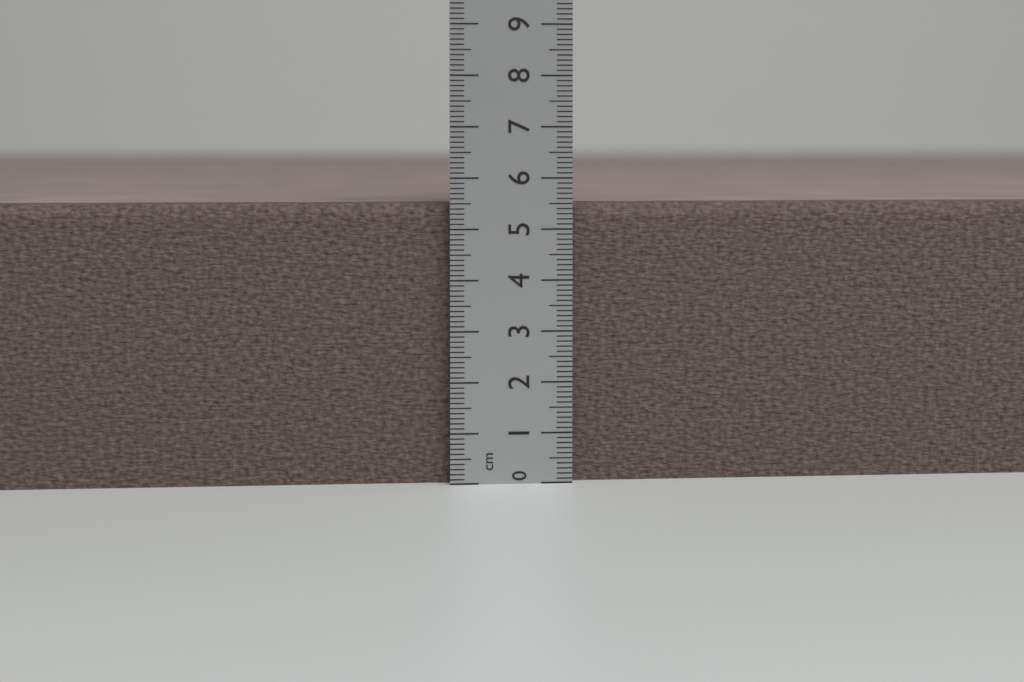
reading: 5.5 cm
